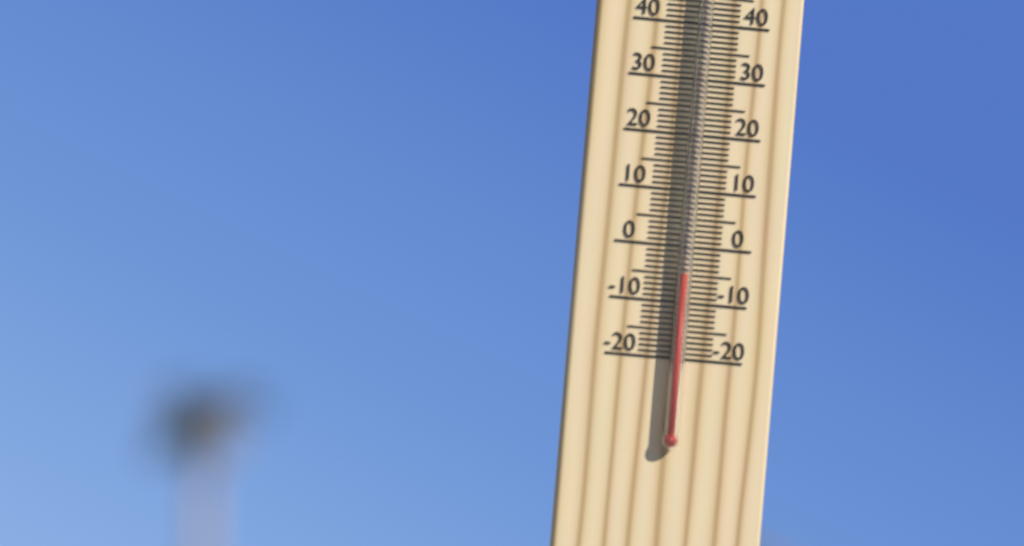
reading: -5 °C
